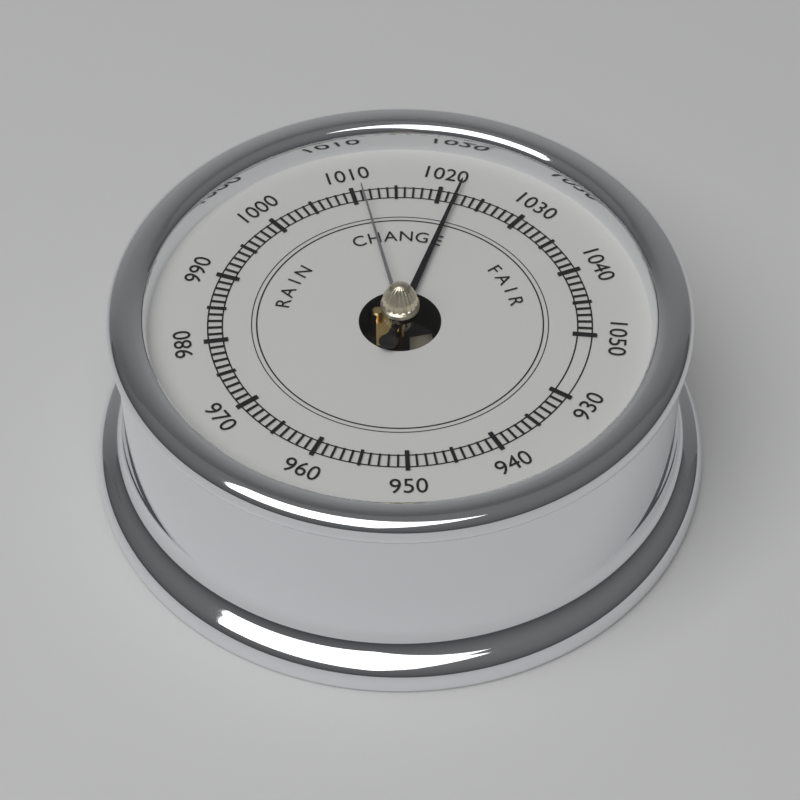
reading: 1022 (no unit)
